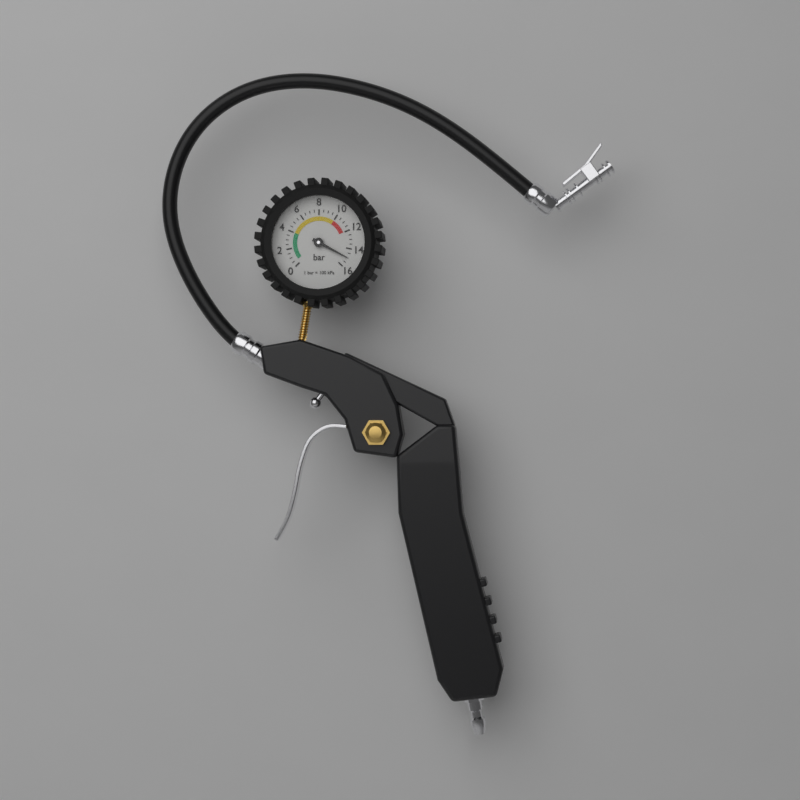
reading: 15.0 bar
